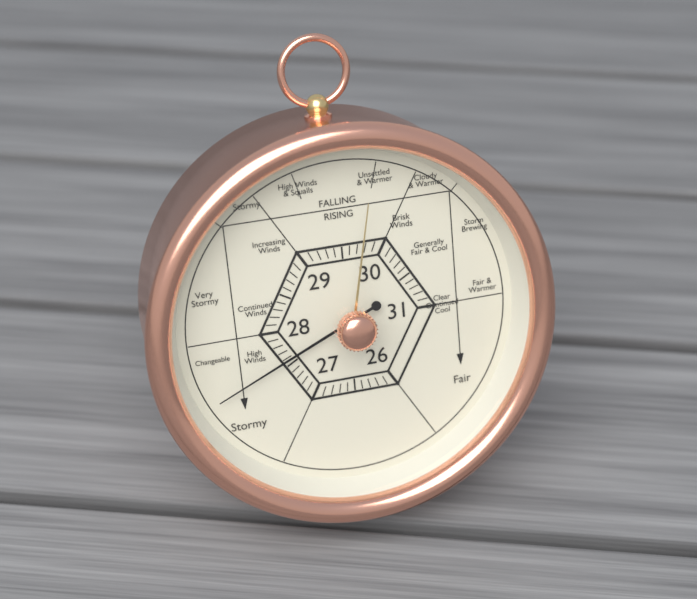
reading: 27.6 (no unit)
